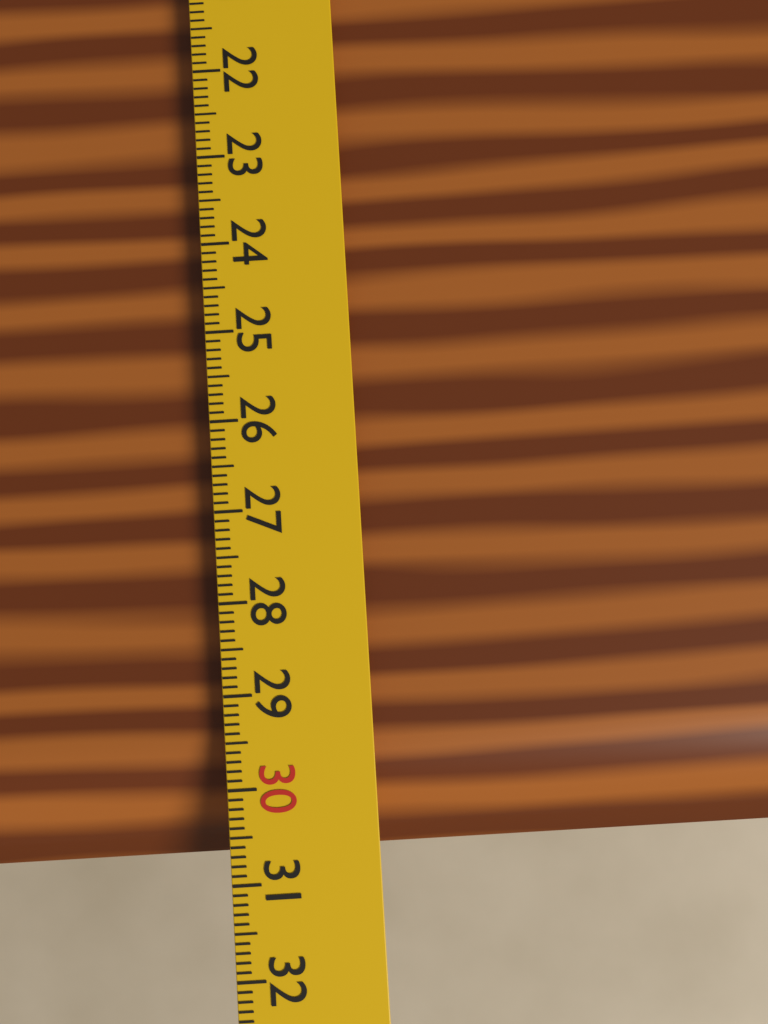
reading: 30.8 cm
